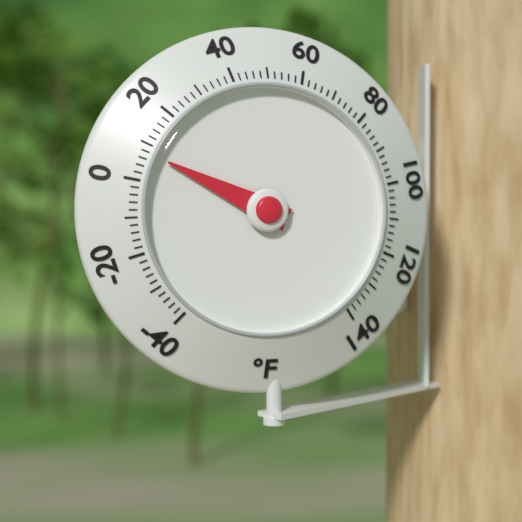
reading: 8 °F
